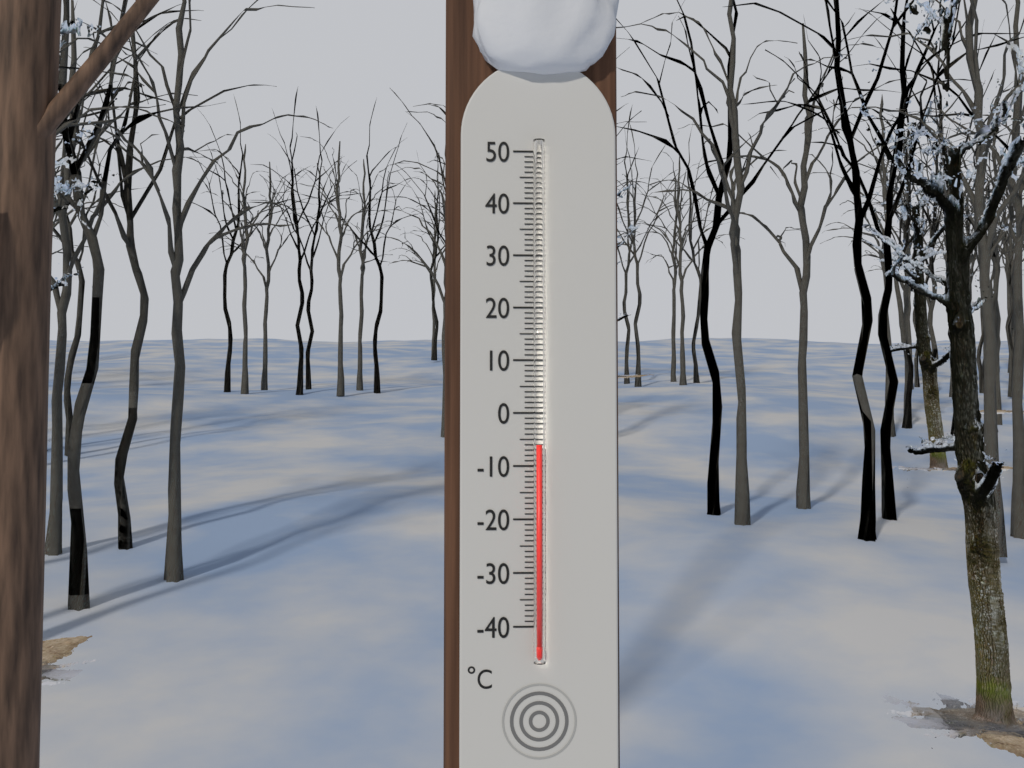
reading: -6 °C
